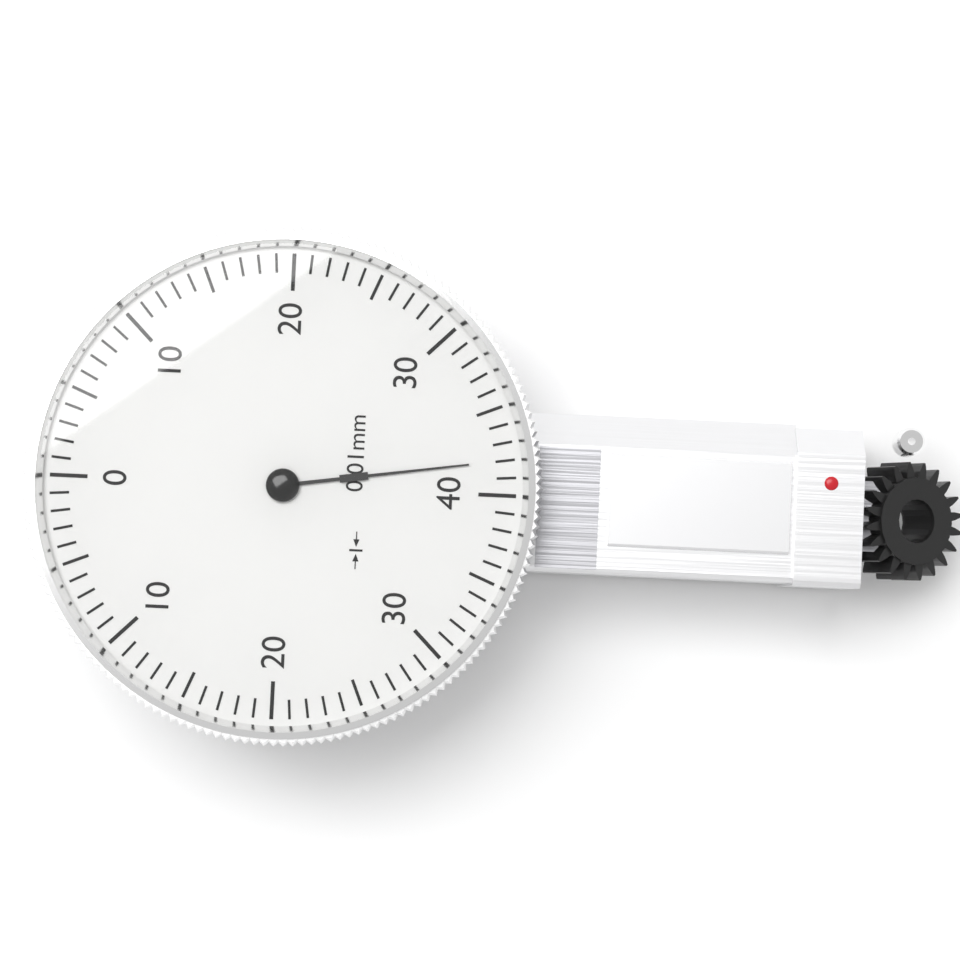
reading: 38 0.01mm
